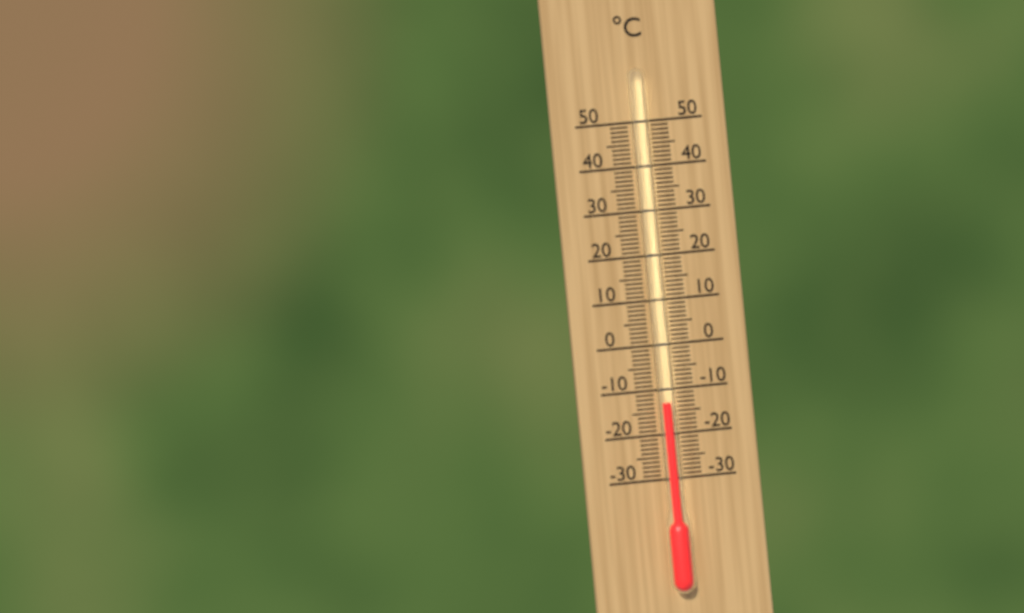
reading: -13 °C
